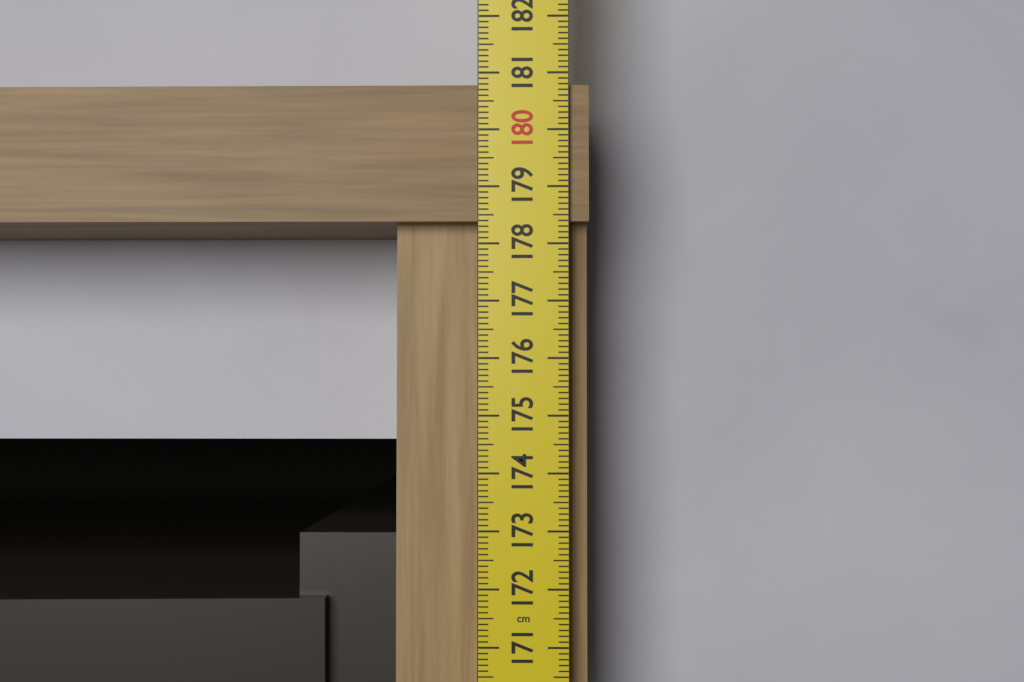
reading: 180.8 cm
